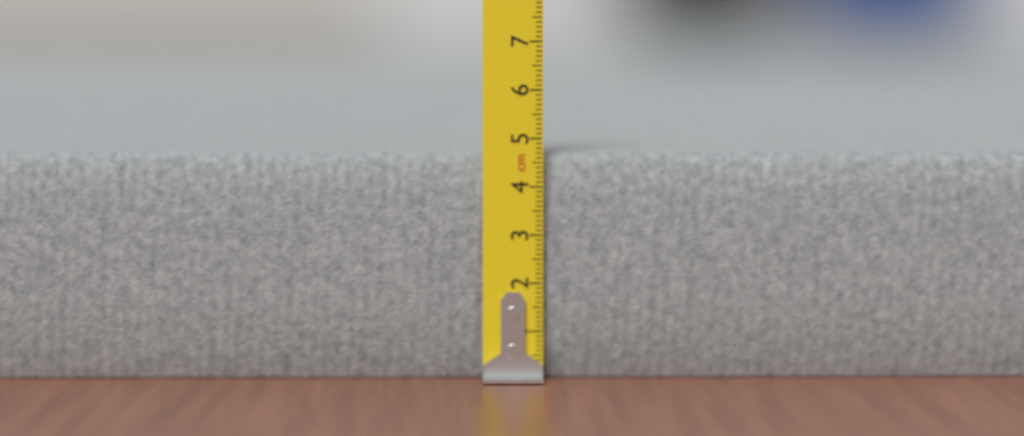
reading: 4.7 cm
